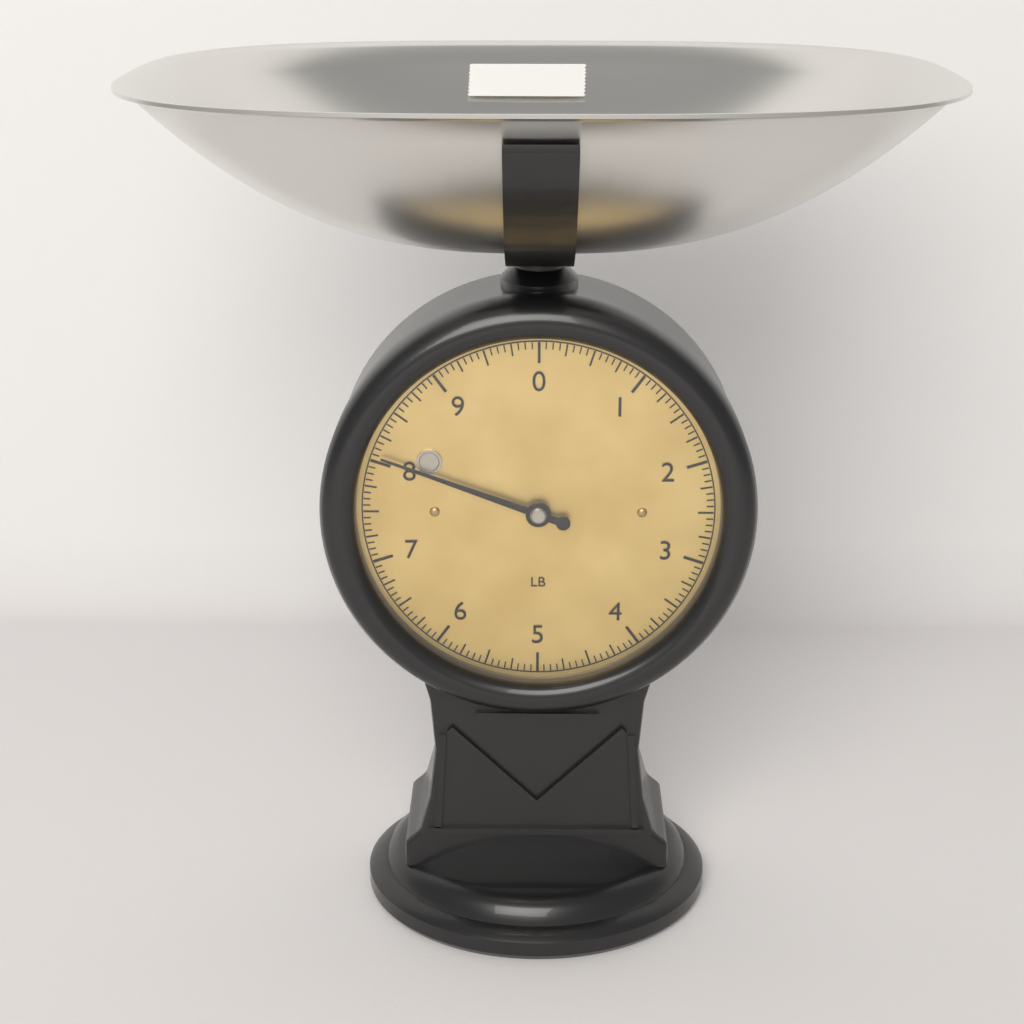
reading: 8.0625 lb
